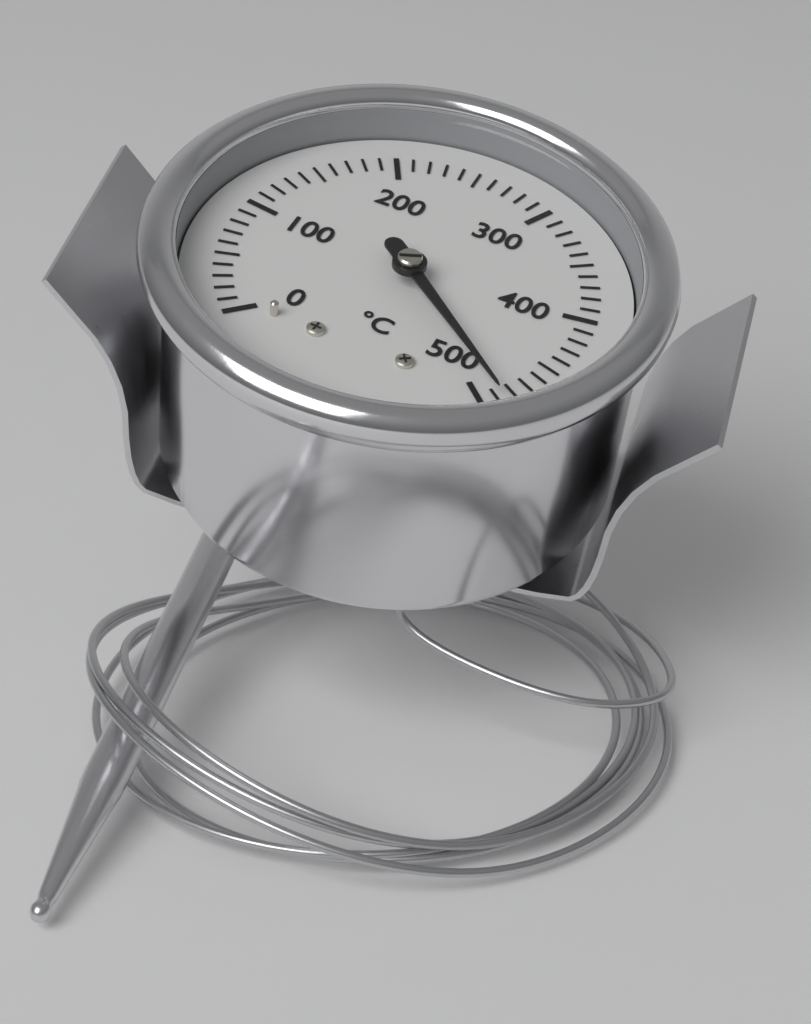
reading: 490 °C
